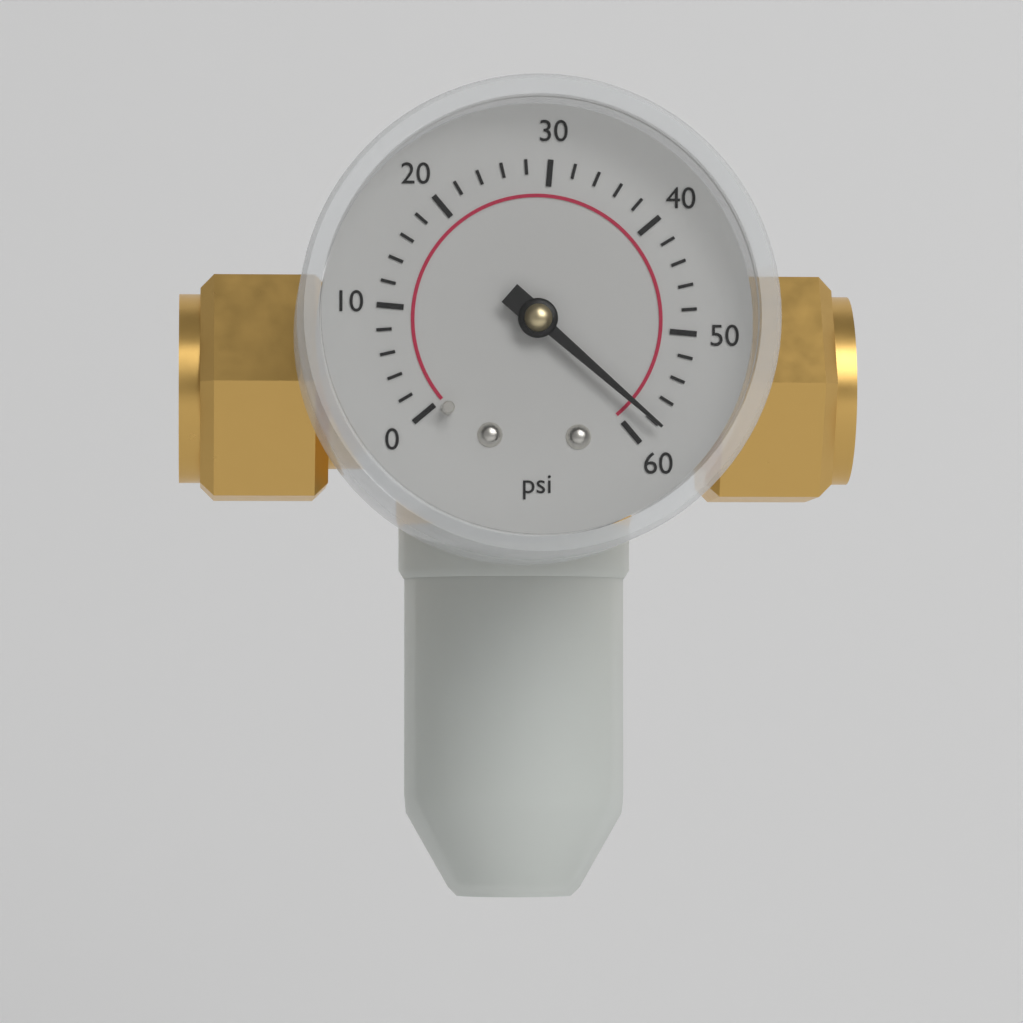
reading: 58 psi
